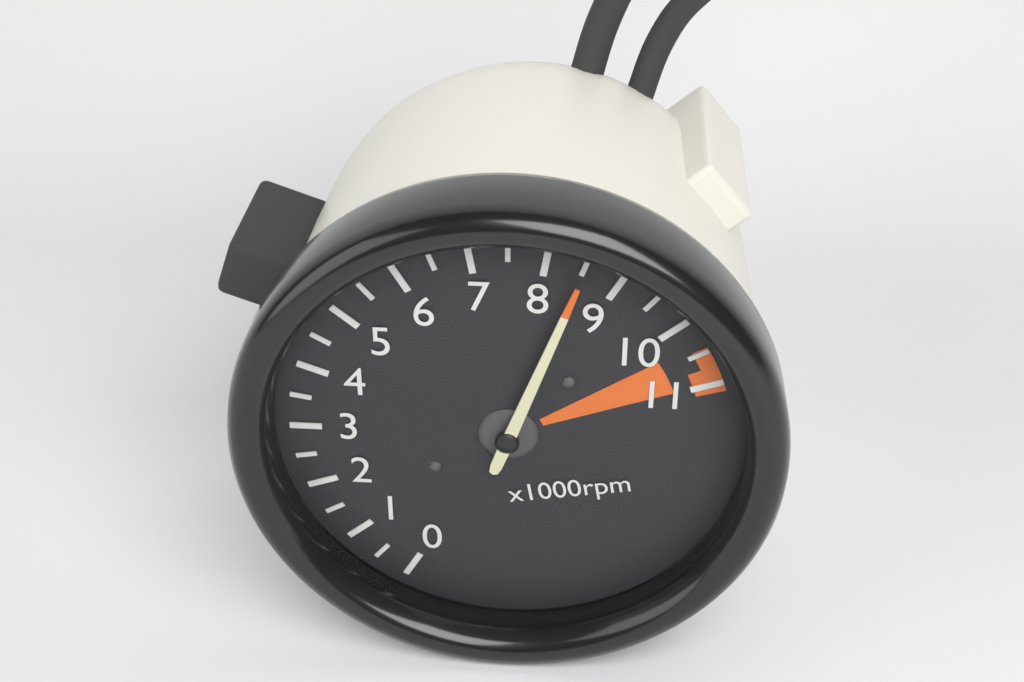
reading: 8.5 x1000rpm
